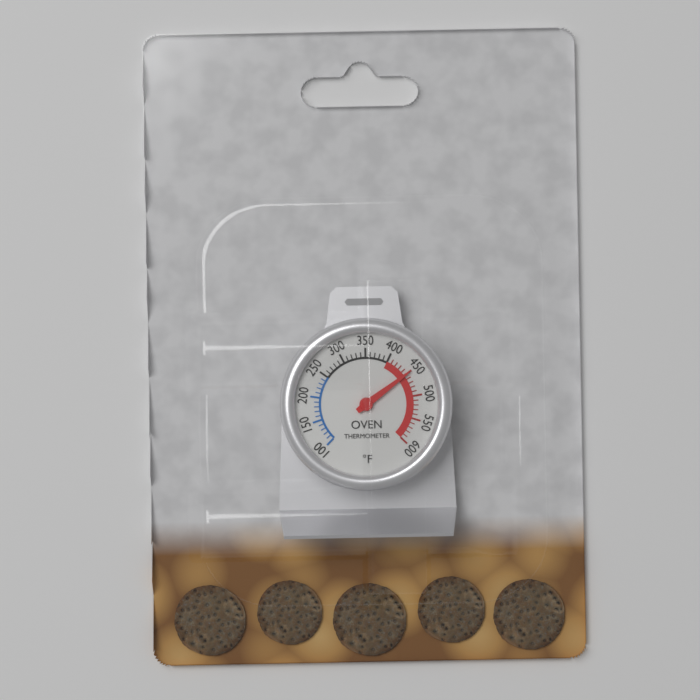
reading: 450 °F
